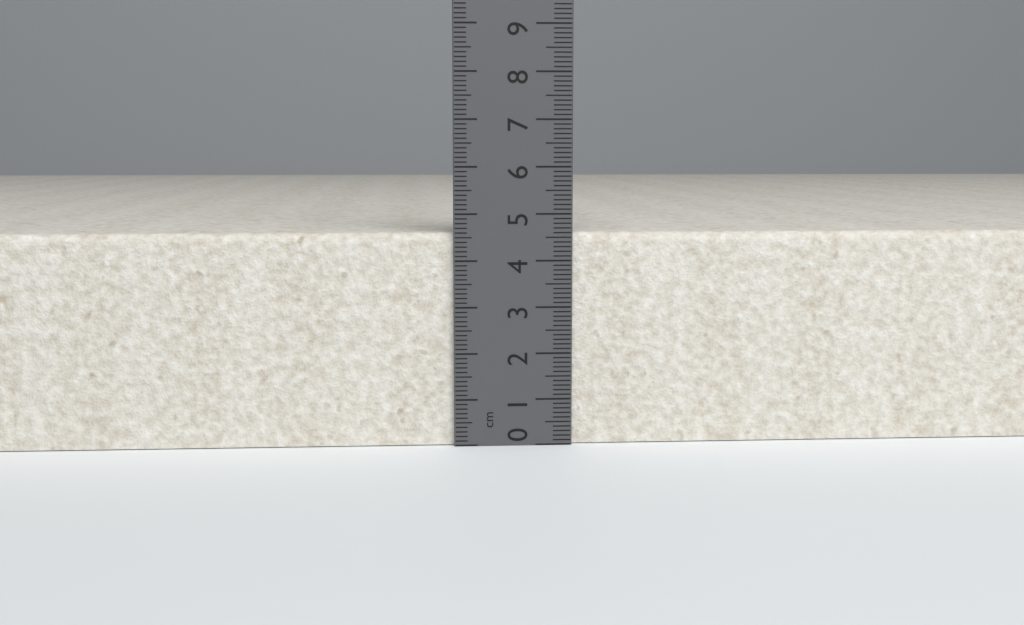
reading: 4.6 cm
